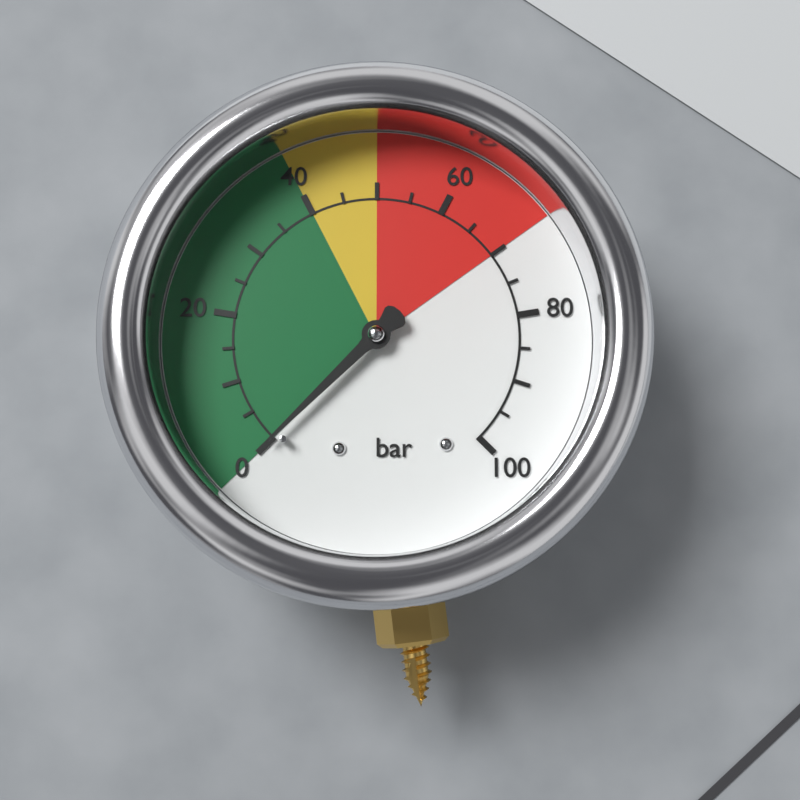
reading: 0 bar
